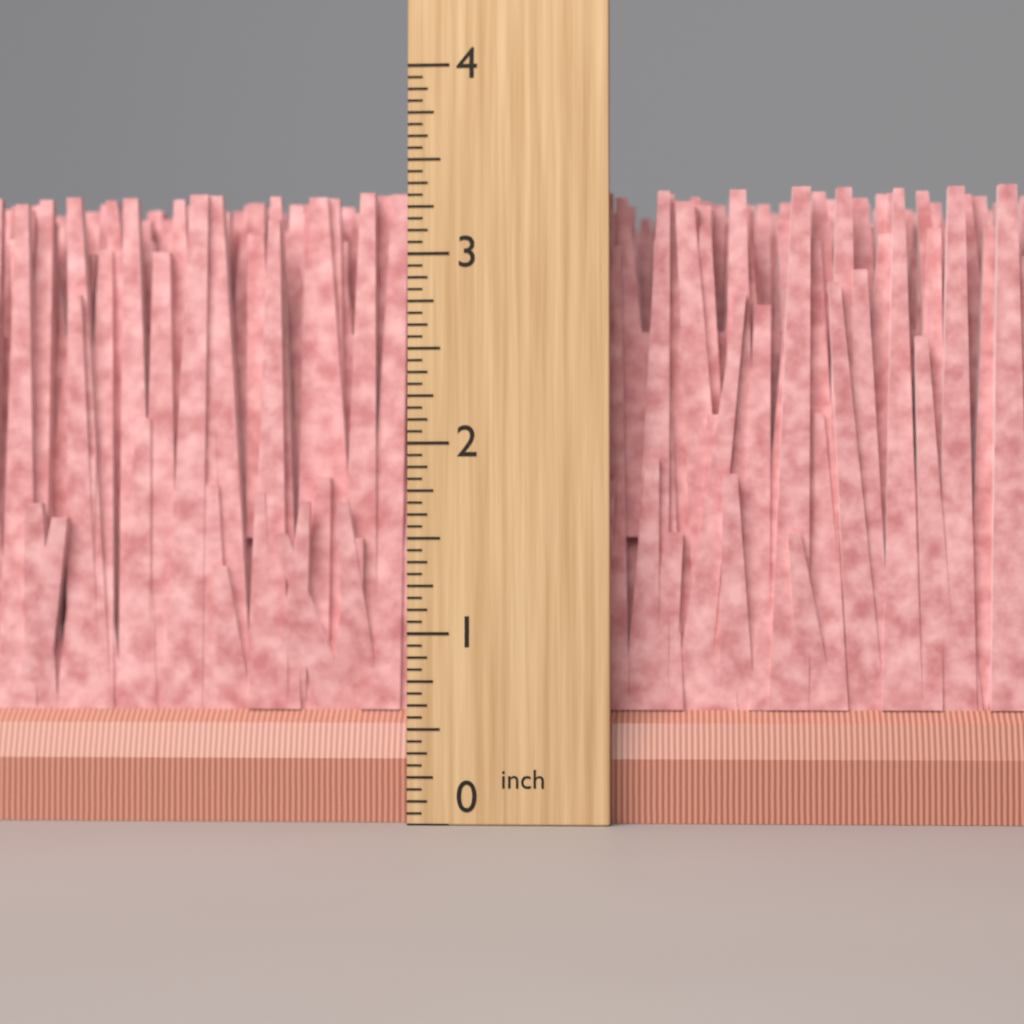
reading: 3.3750 inch
